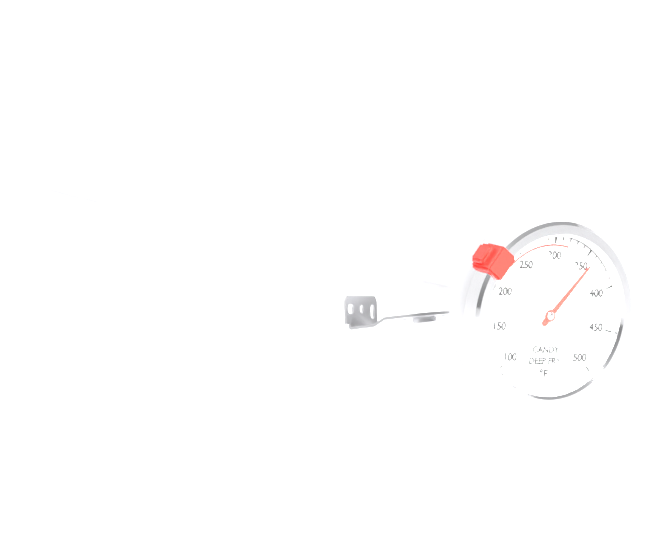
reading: 360 °F
